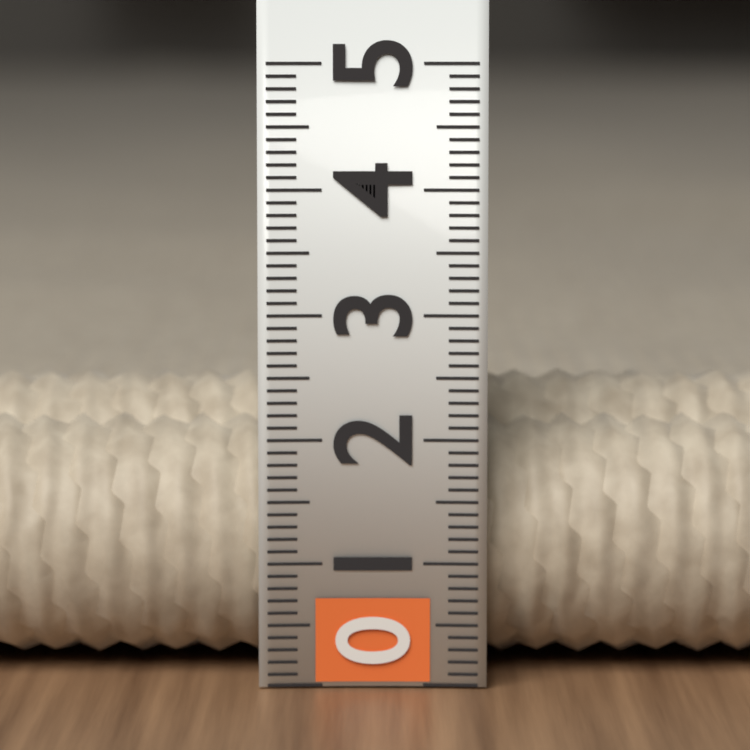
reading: 2.4 (no unit)
